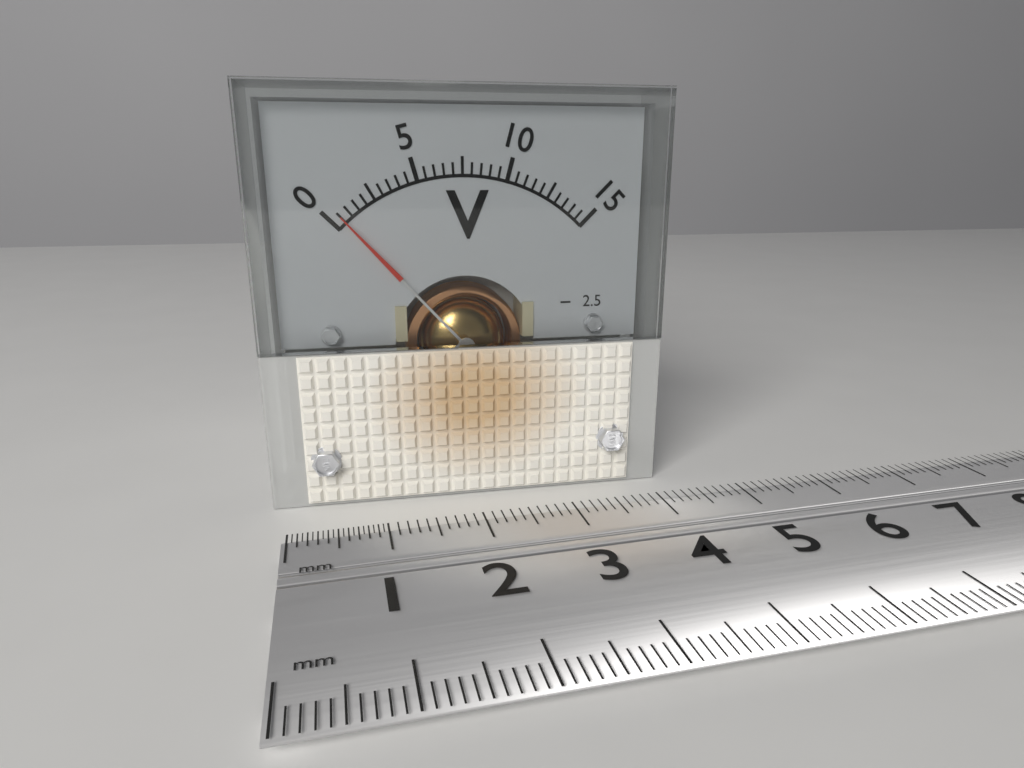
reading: 0.5 V
